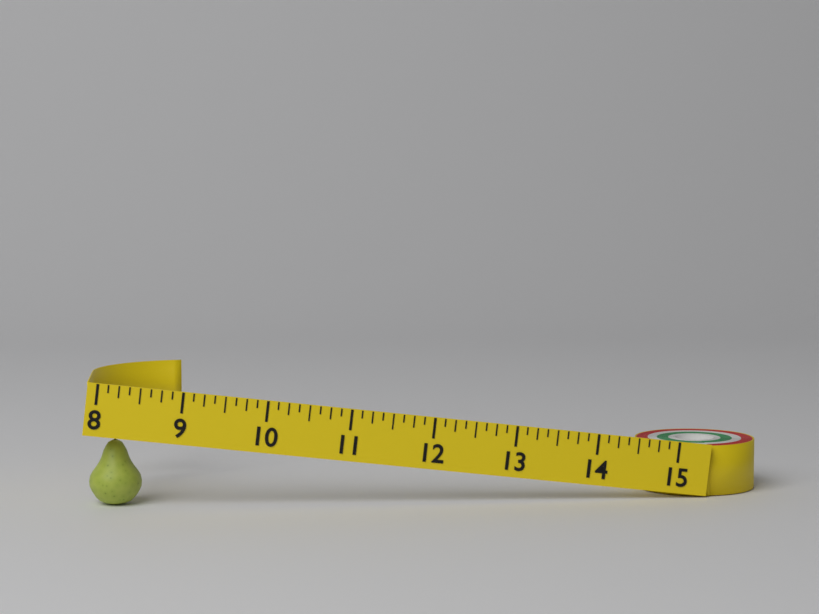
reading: 8.625 (no unit)
